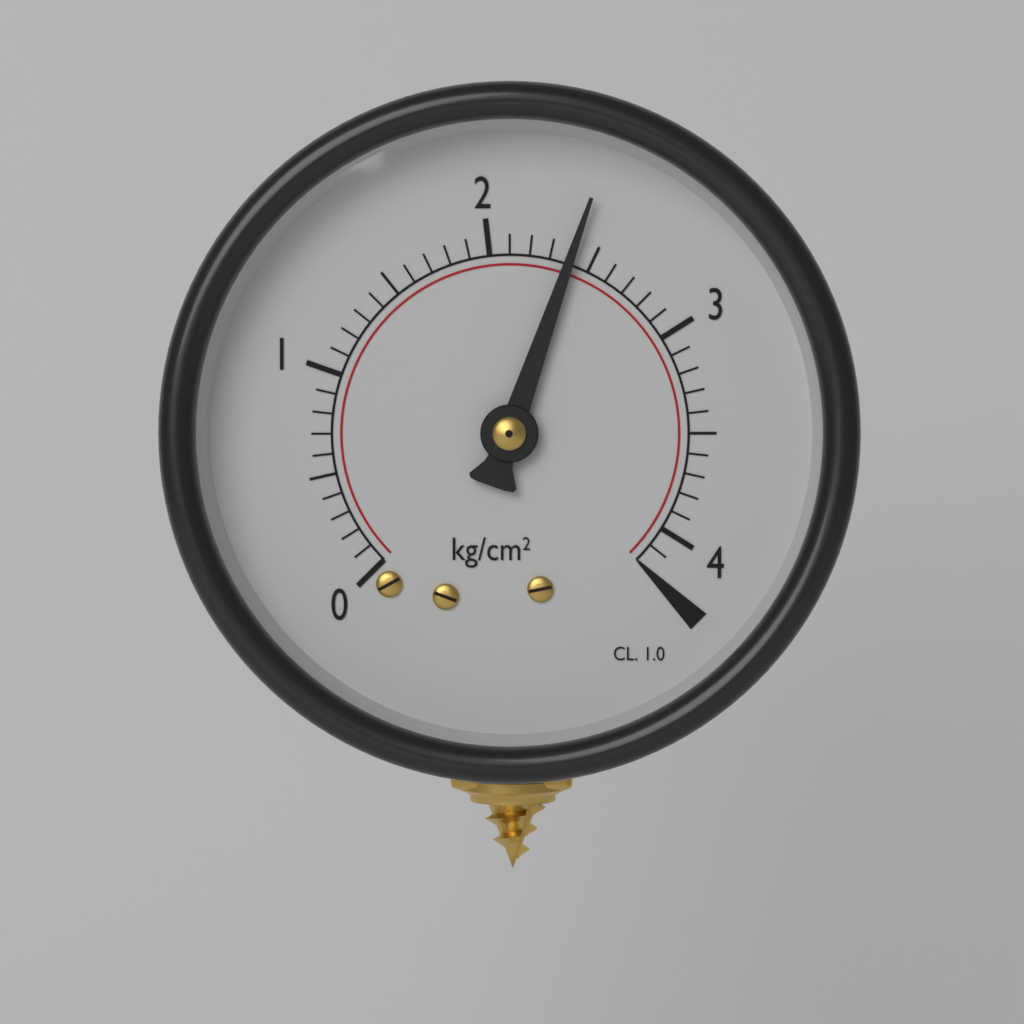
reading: 2.4 kg/cm²
